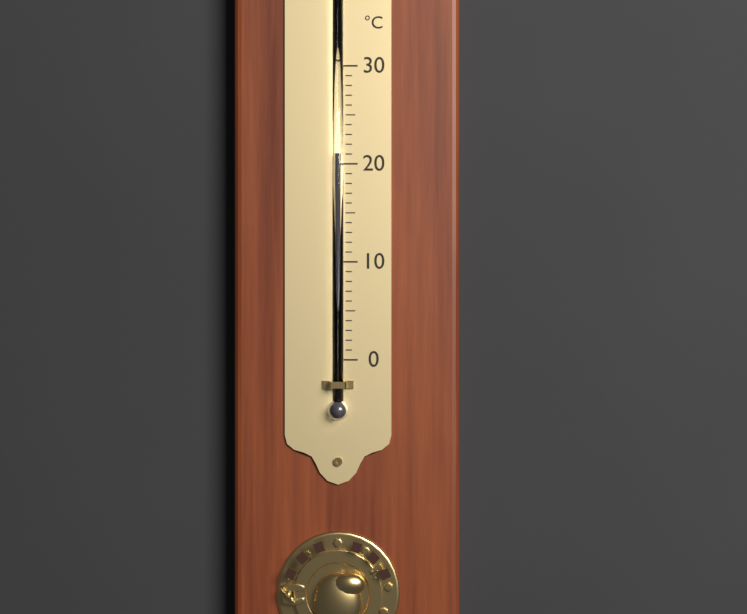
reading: 21 °C
